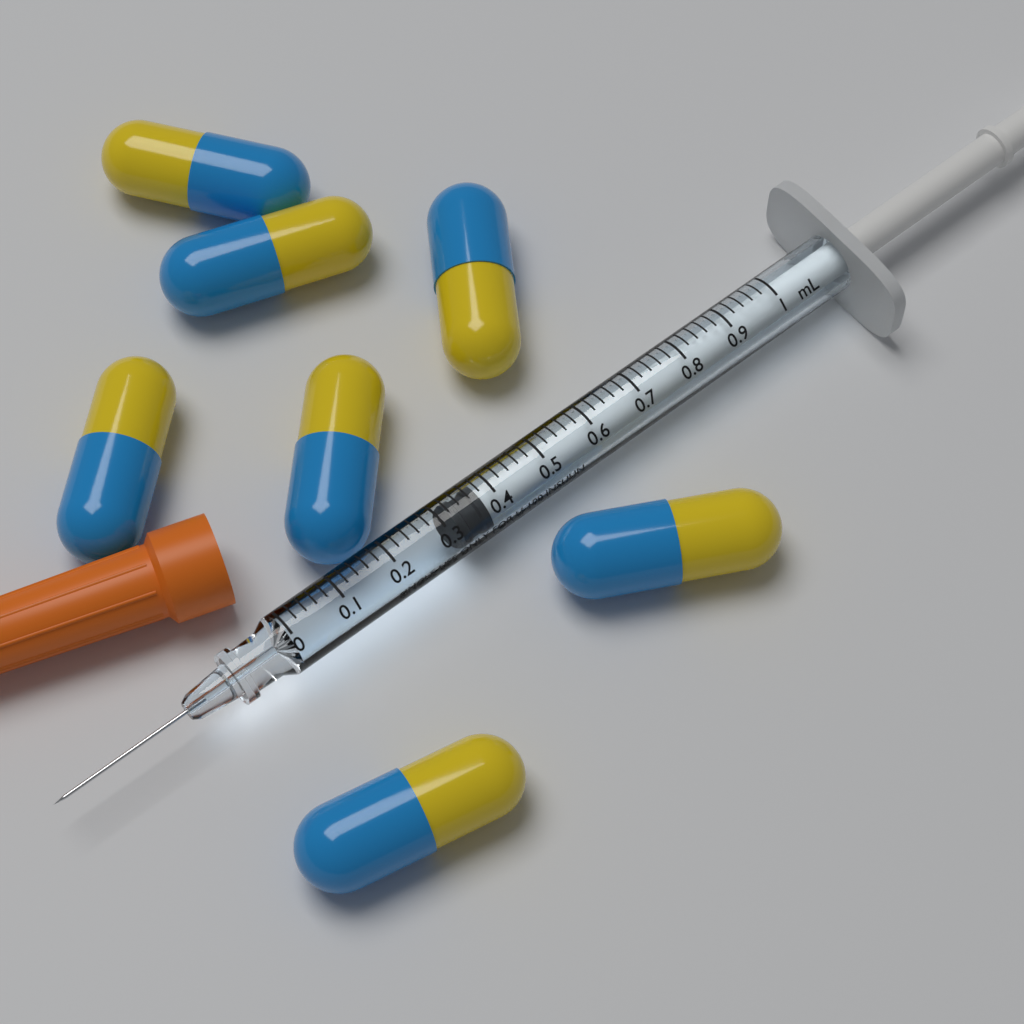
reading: 0.32 mL
